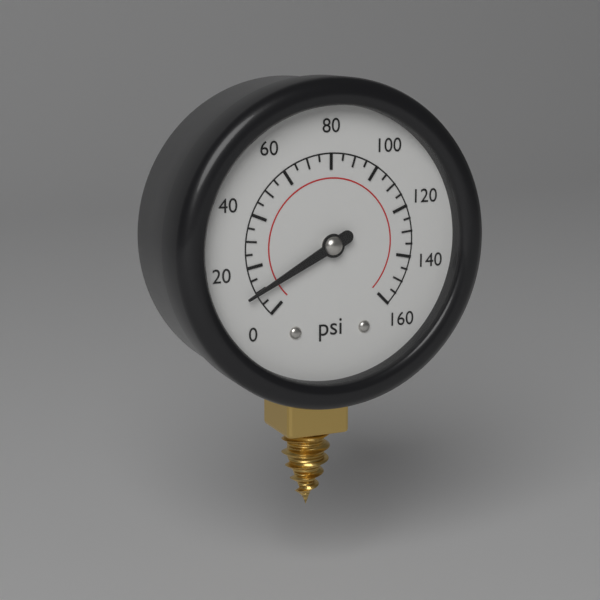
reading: 10 psi
